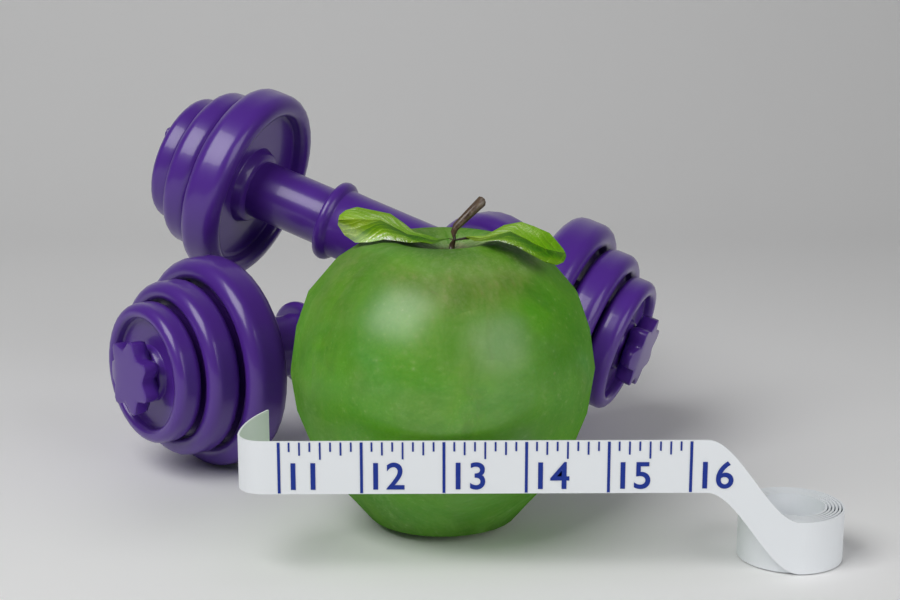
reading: 15.000 (no unit)
